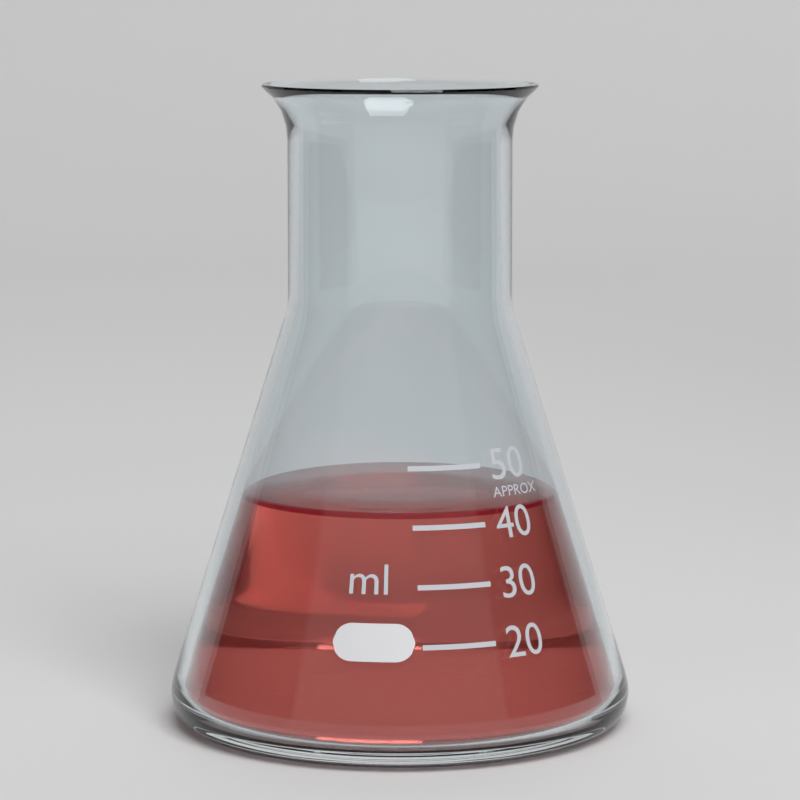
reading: 42 ml
